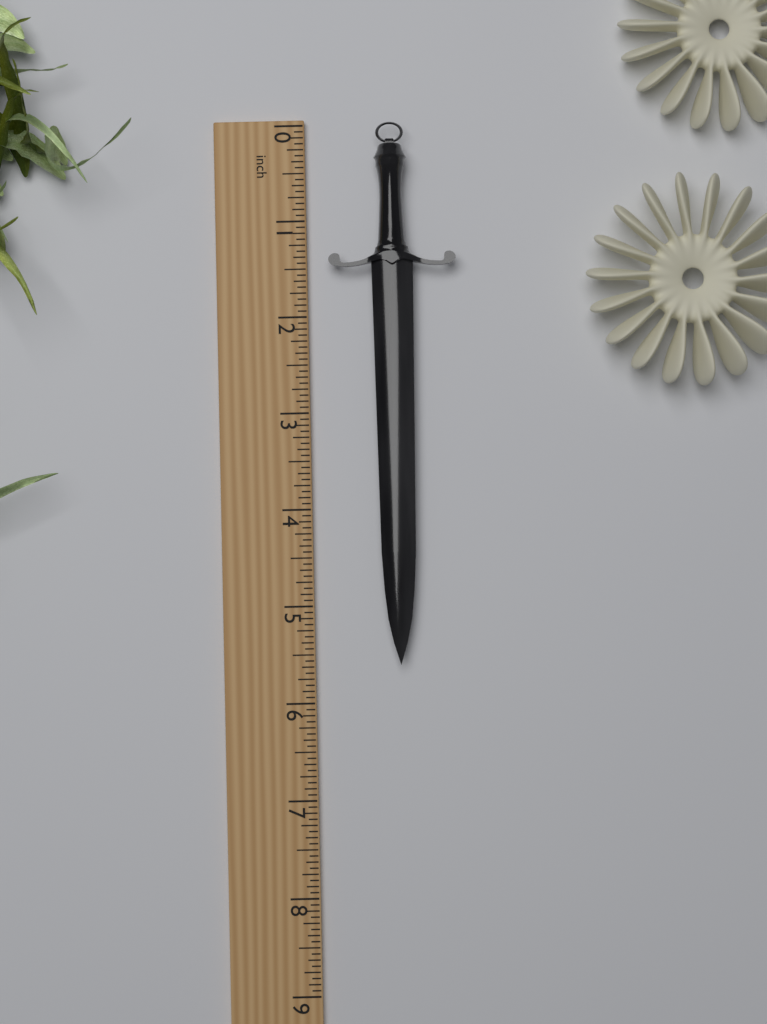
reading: 5.6250 inch
